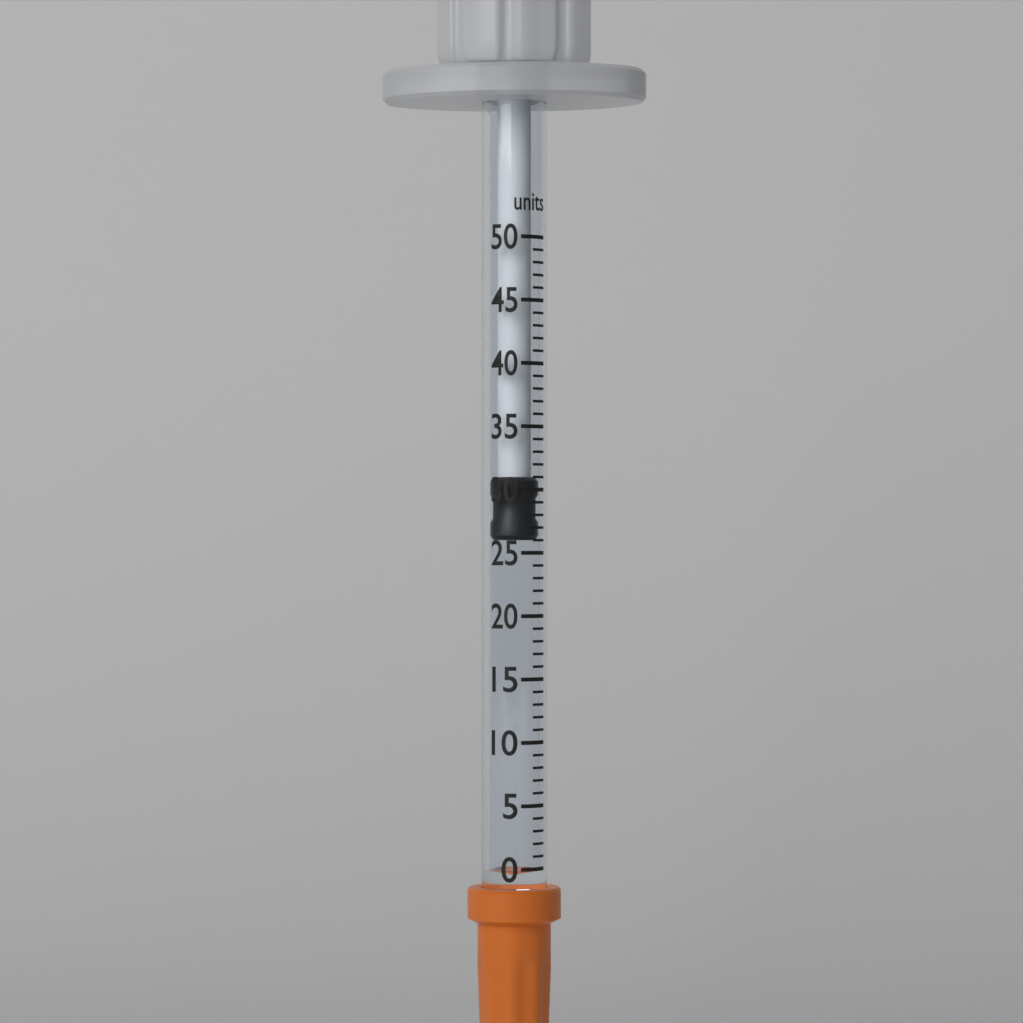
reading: 26 units
